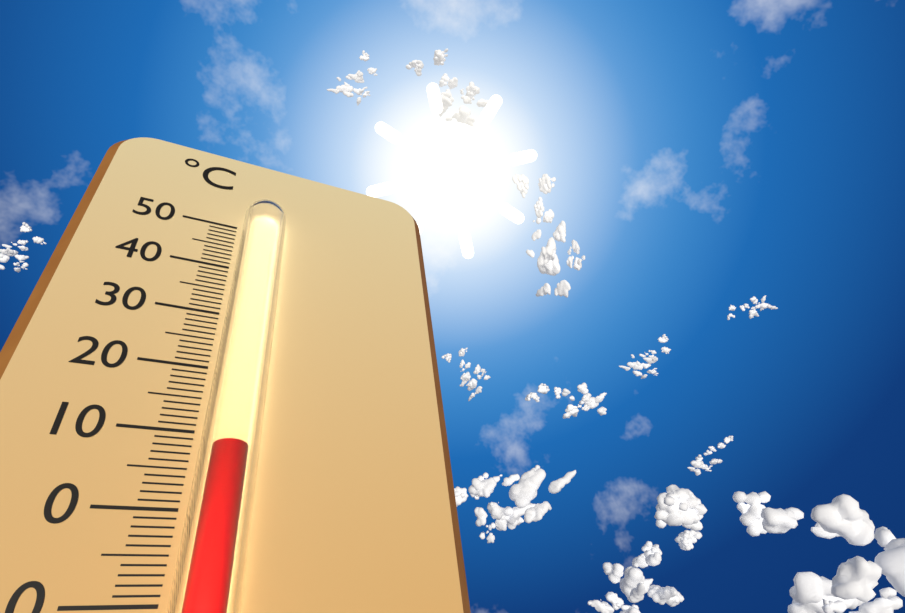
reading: 7 °C
